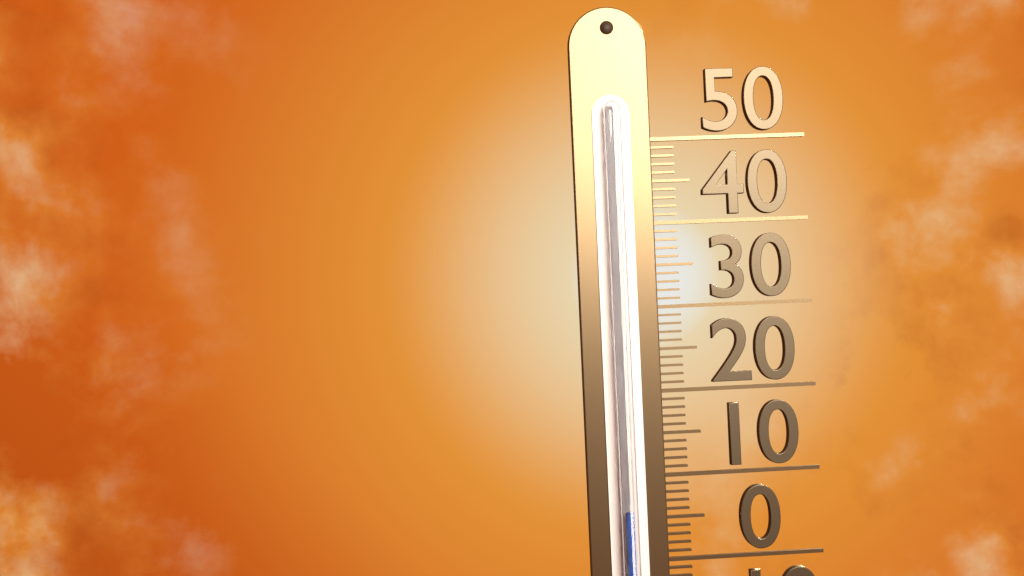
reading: 6 (no unit)
